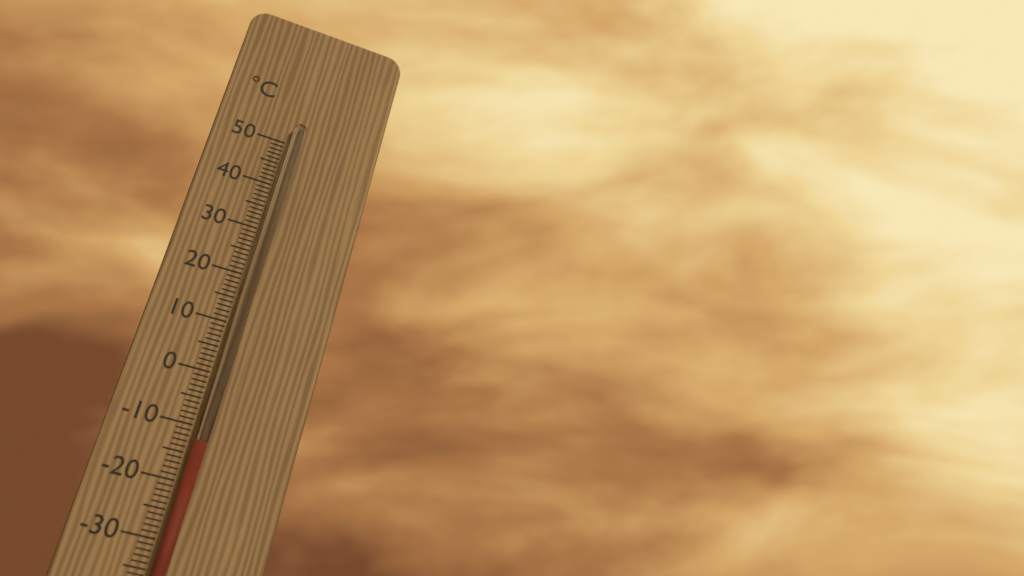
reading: -13 °C
